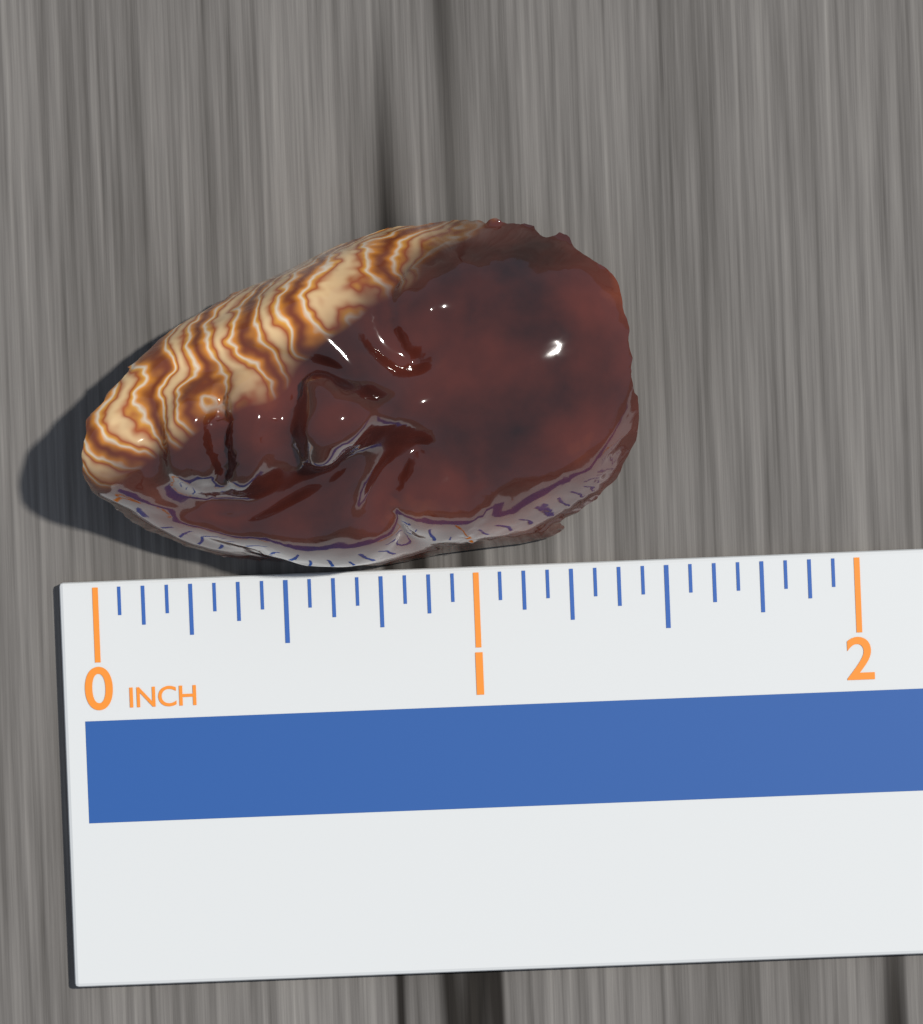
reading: 1.4375 in
